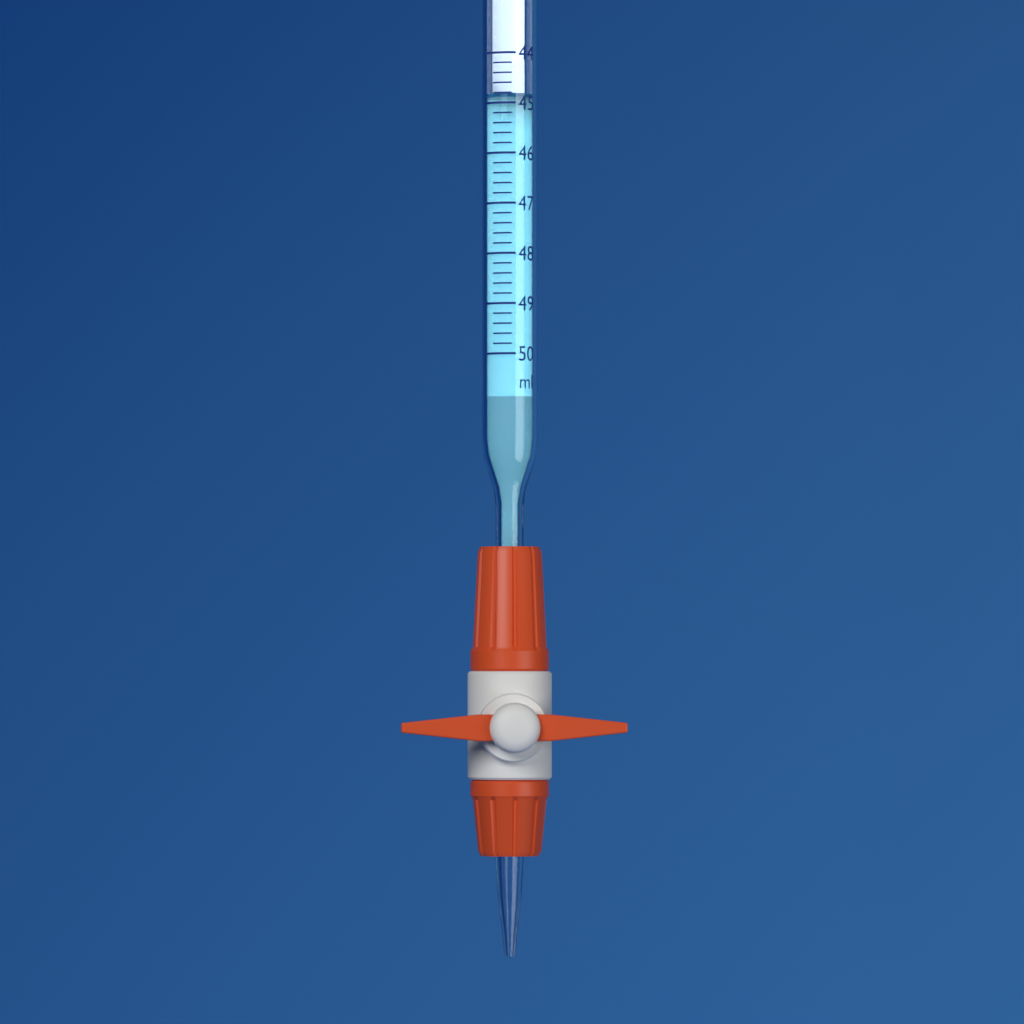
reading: 44.8 ml
